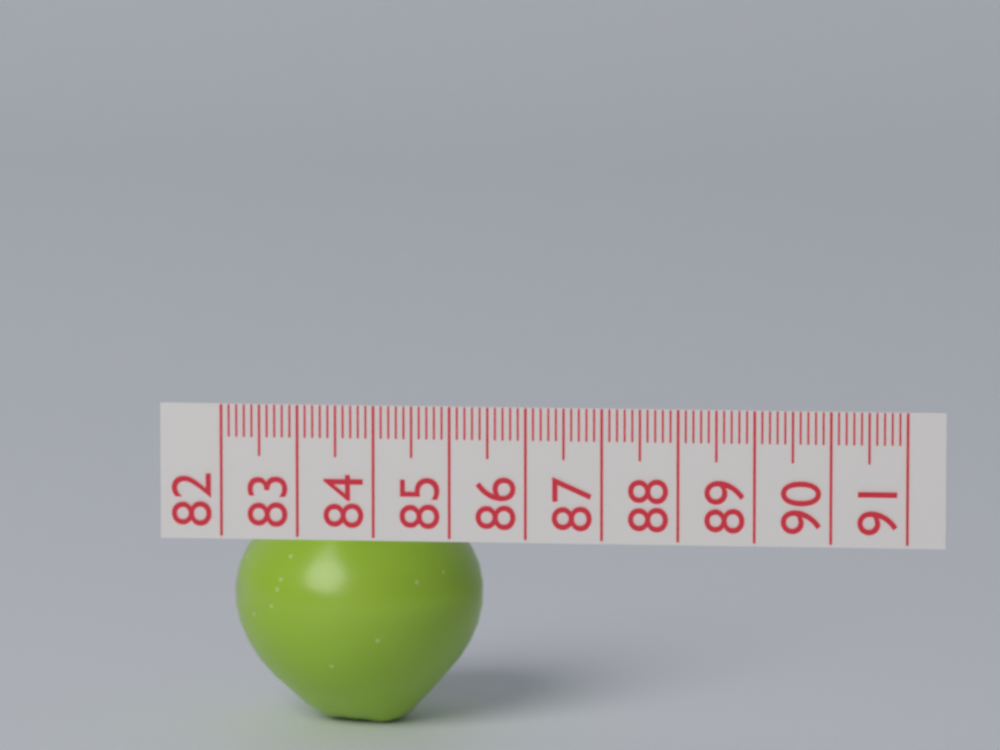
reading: 85.3 (no unit)
